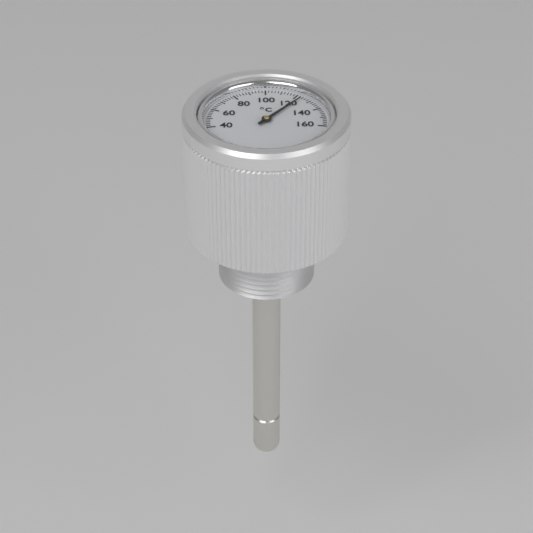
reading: 124 °C
